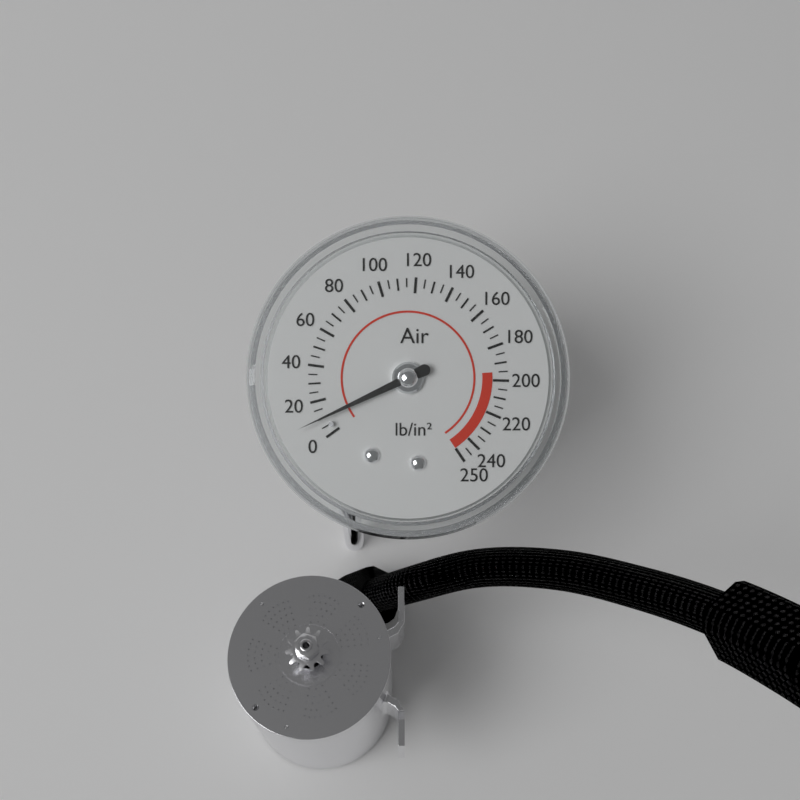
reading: 10 psi
